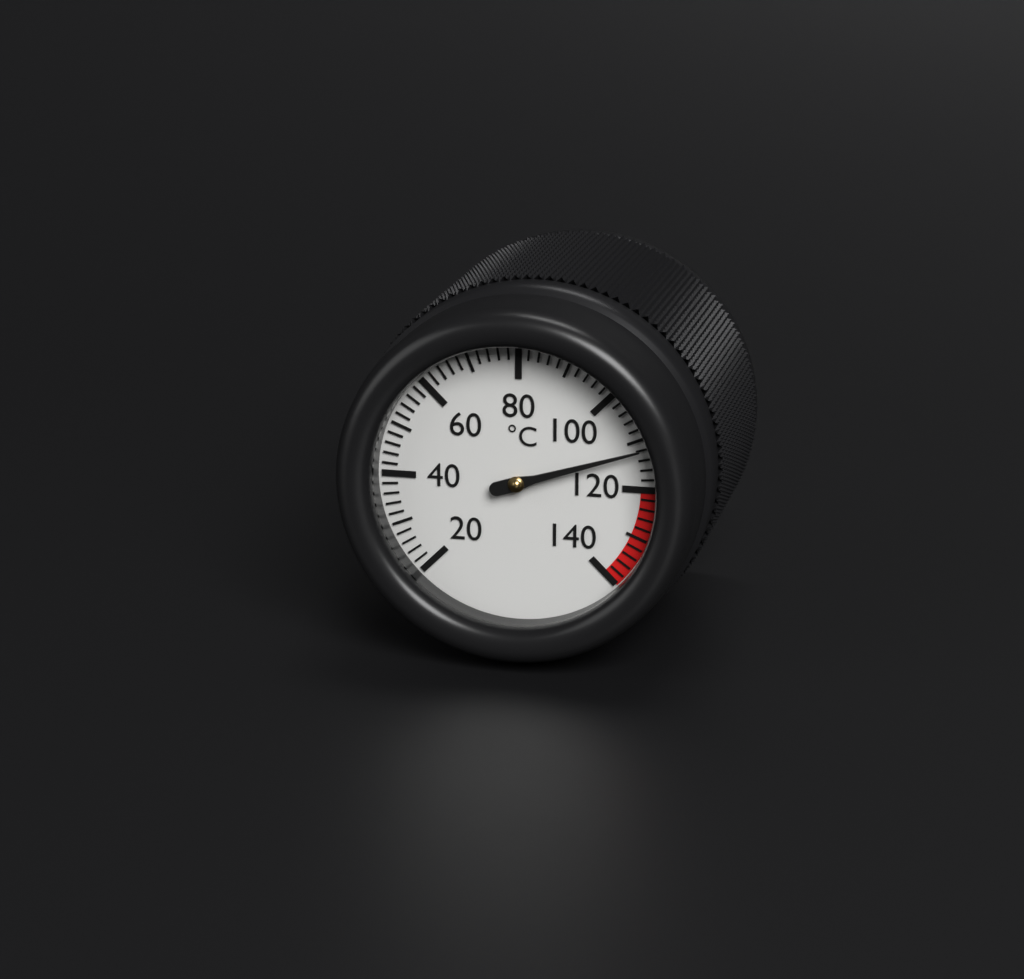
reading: 112 °C
